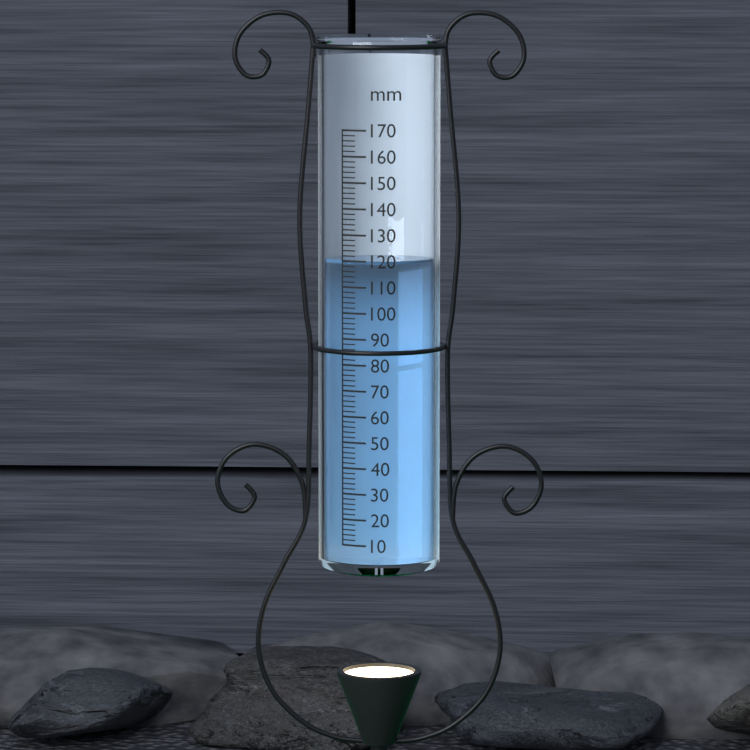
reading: 120 mm
